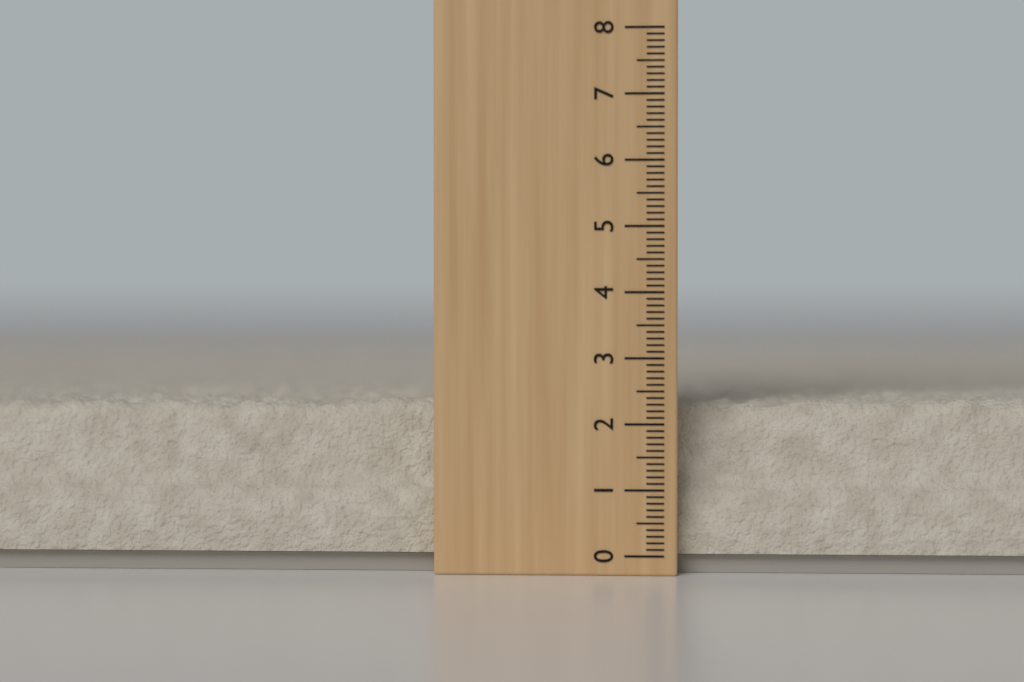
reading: 2.4 (no unit)
